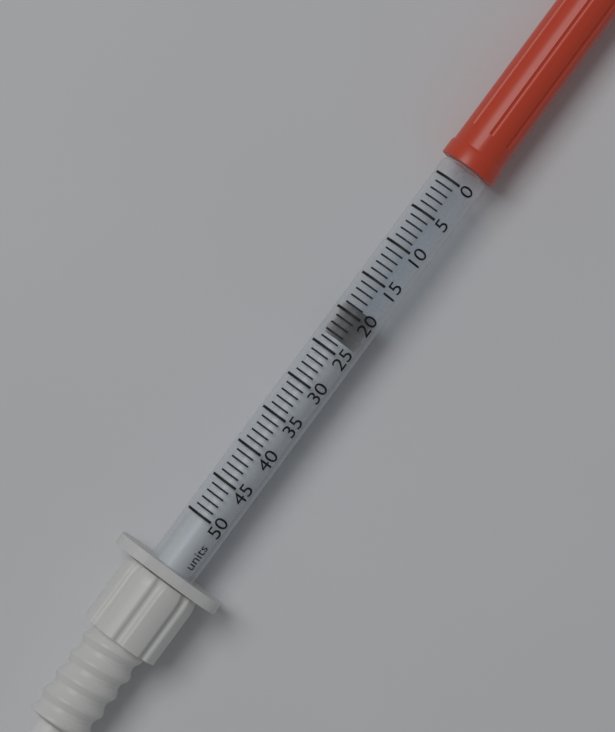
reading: 19 units
